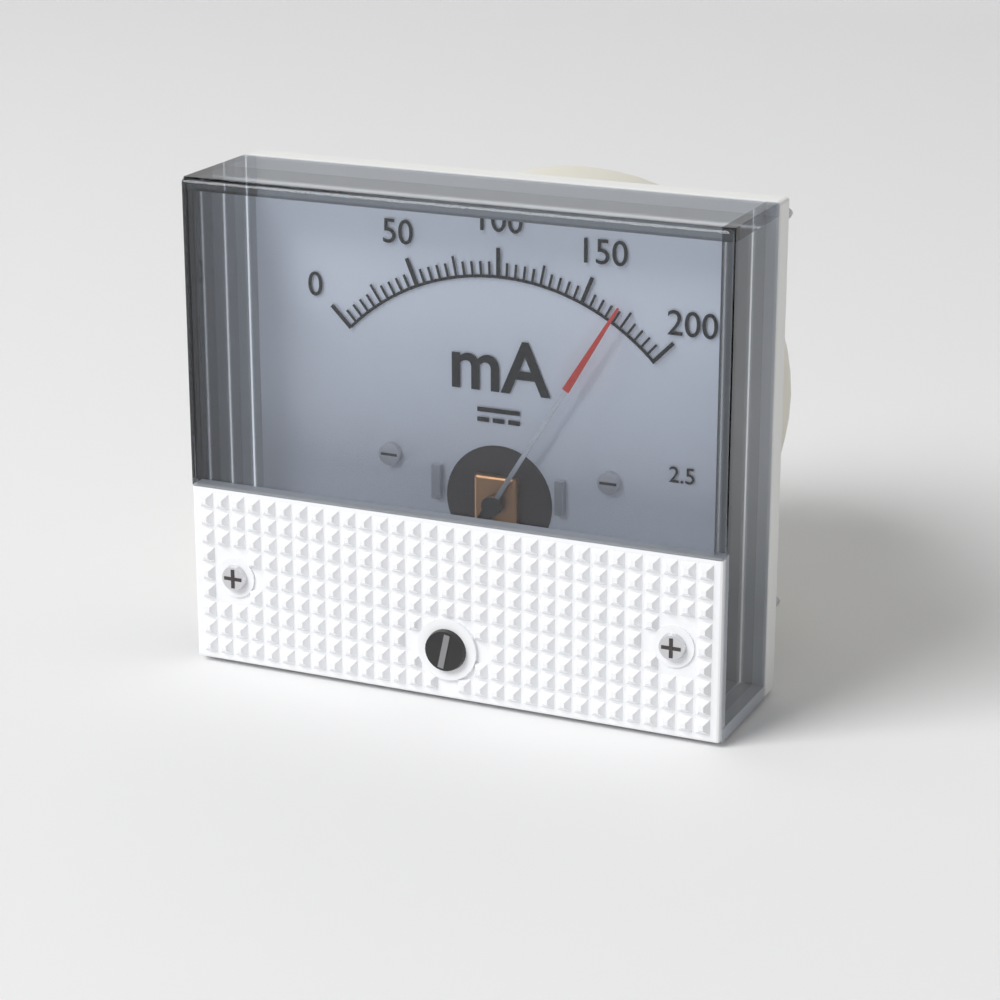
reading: 170 mA
